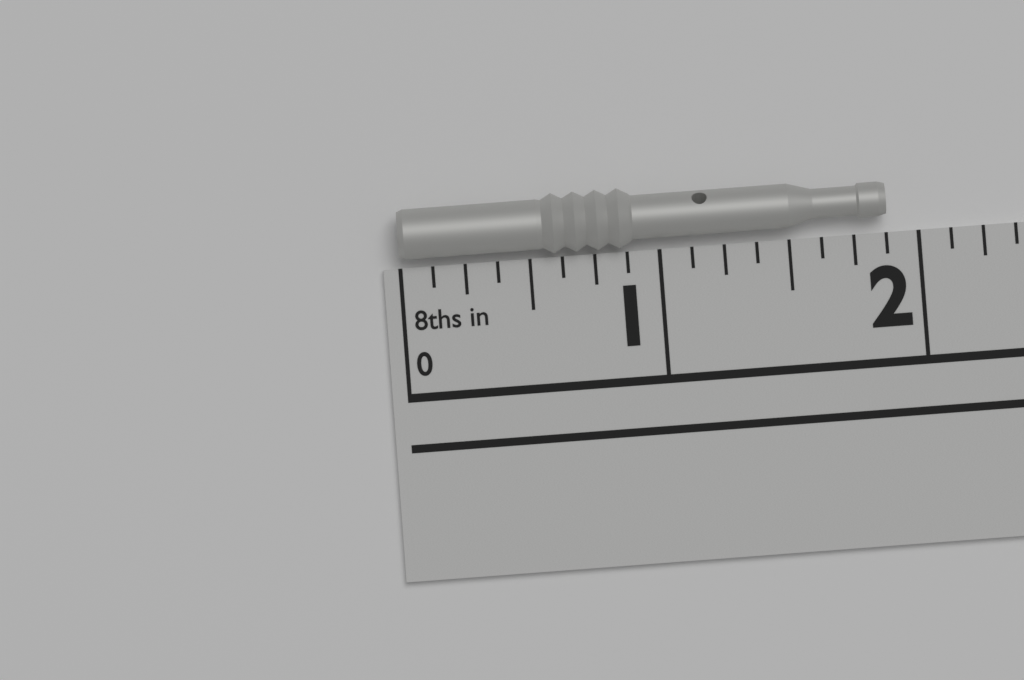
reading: 1.875 in
